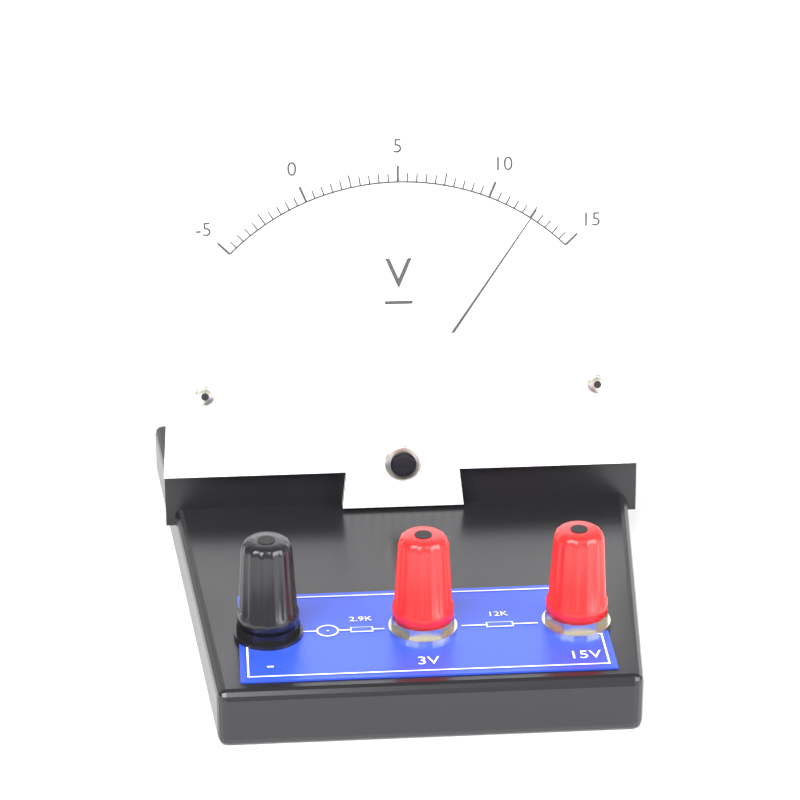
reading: 12.5 V
